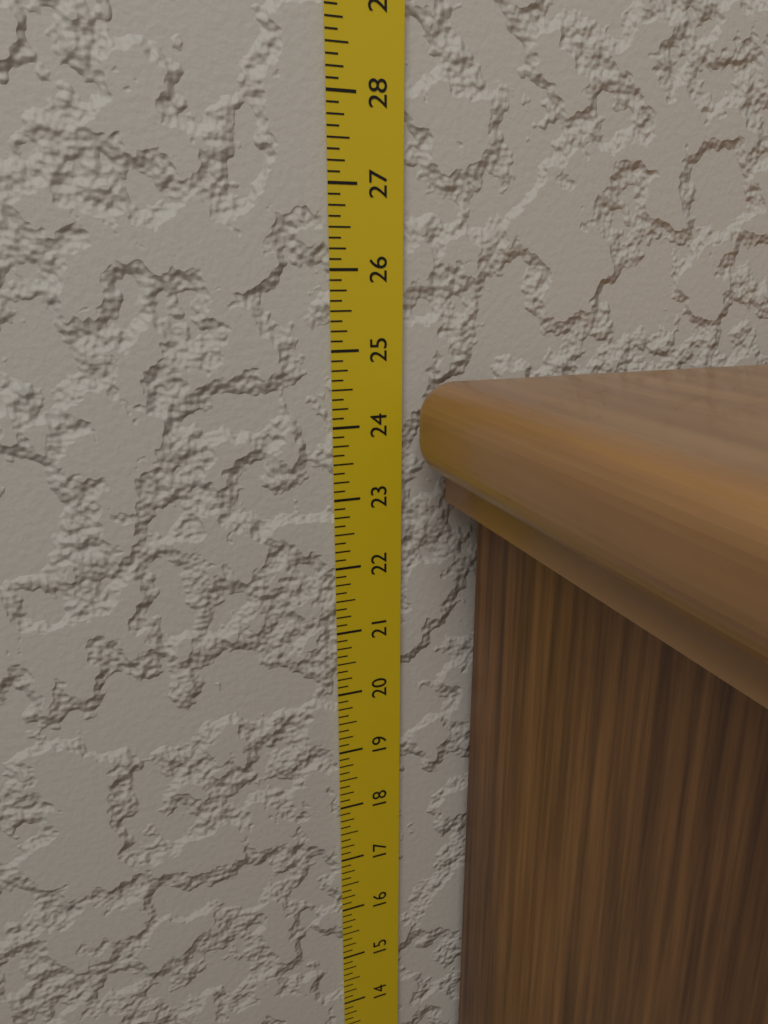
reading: 24.625 in
